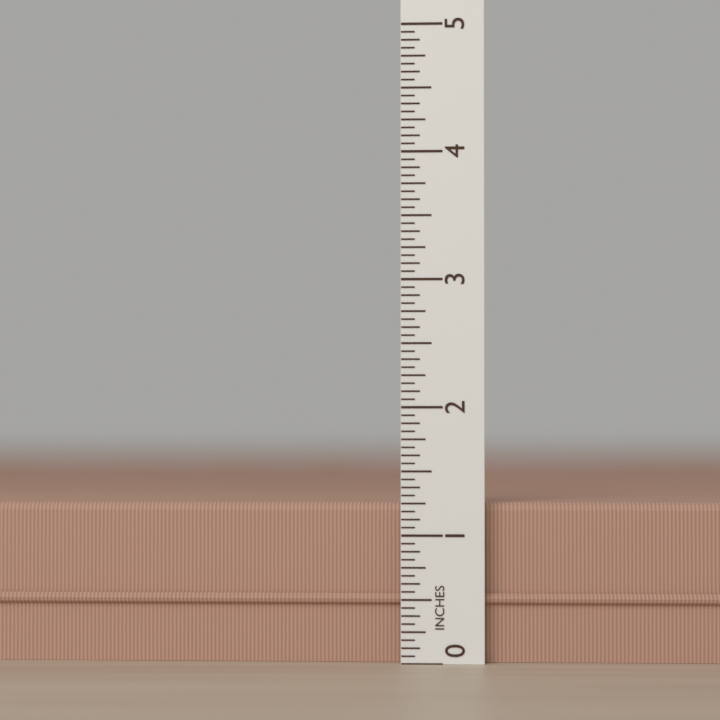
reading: 1.2500 in
